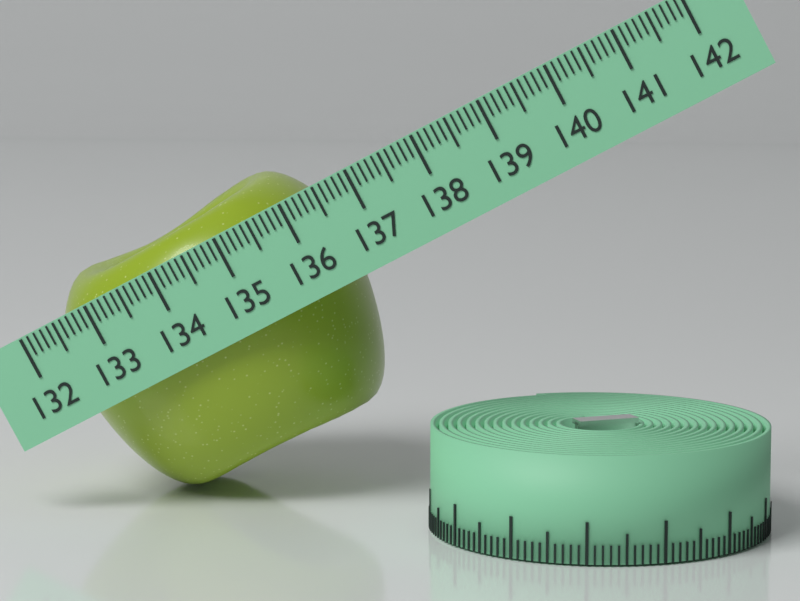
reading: 136.3 (no unit)
